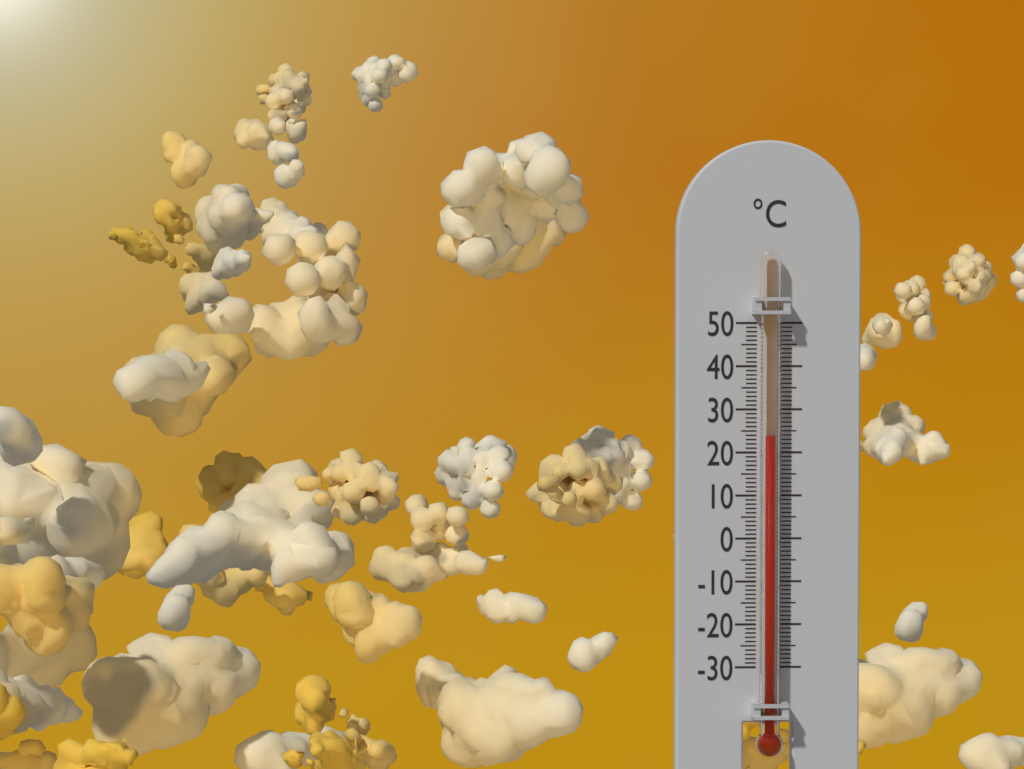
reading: 24 °C
